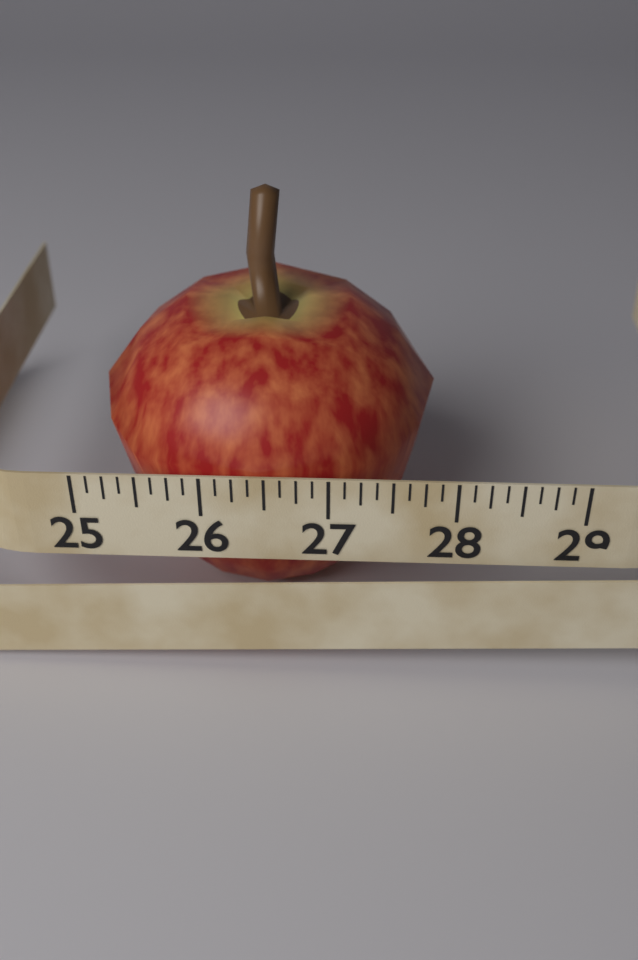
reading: 27.875 (no unit)
